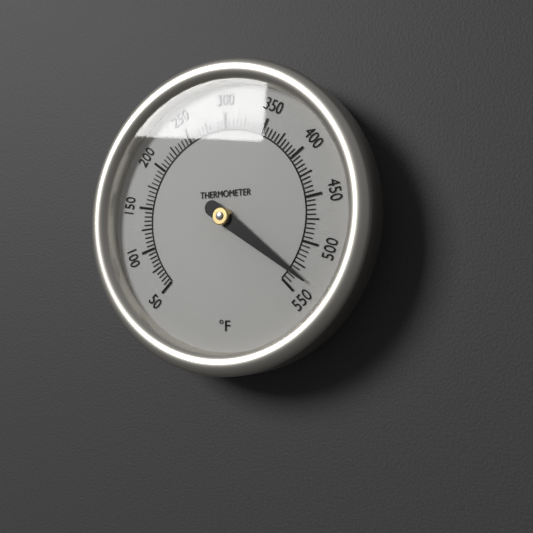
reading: 535 °F
